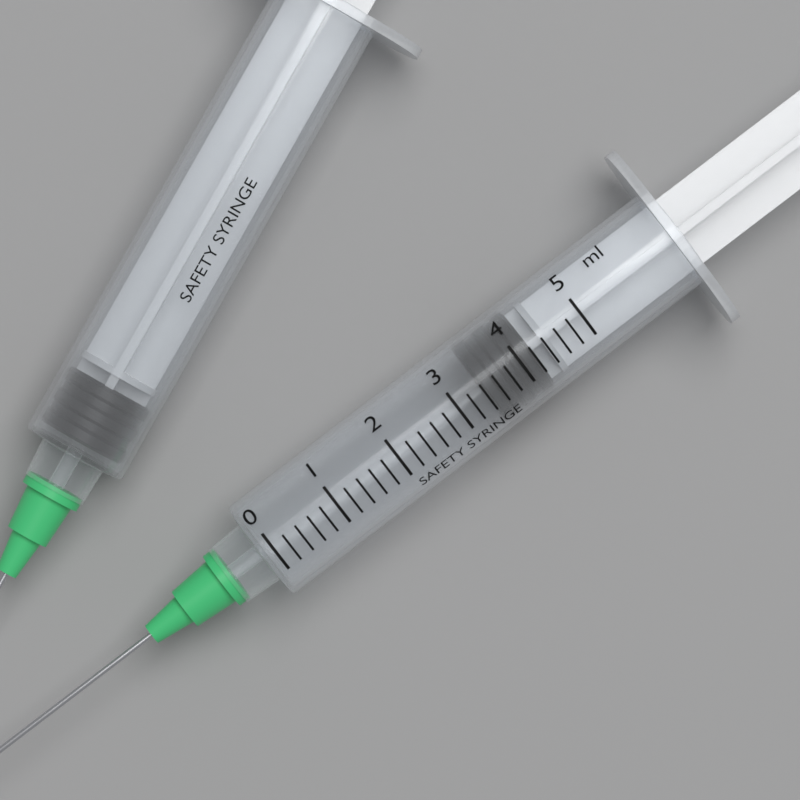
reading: 3.4 ml
